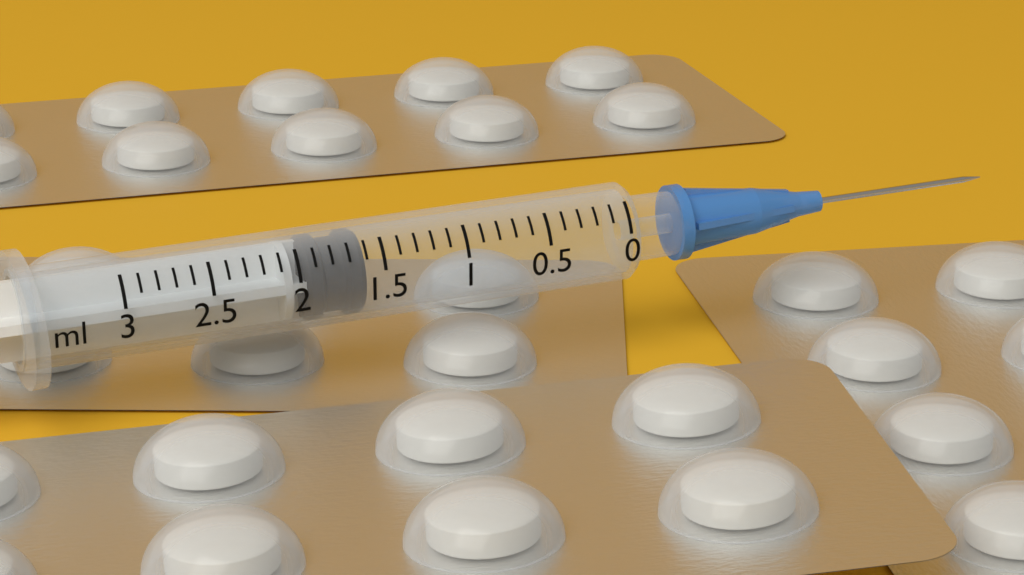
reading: 1.6 ml
